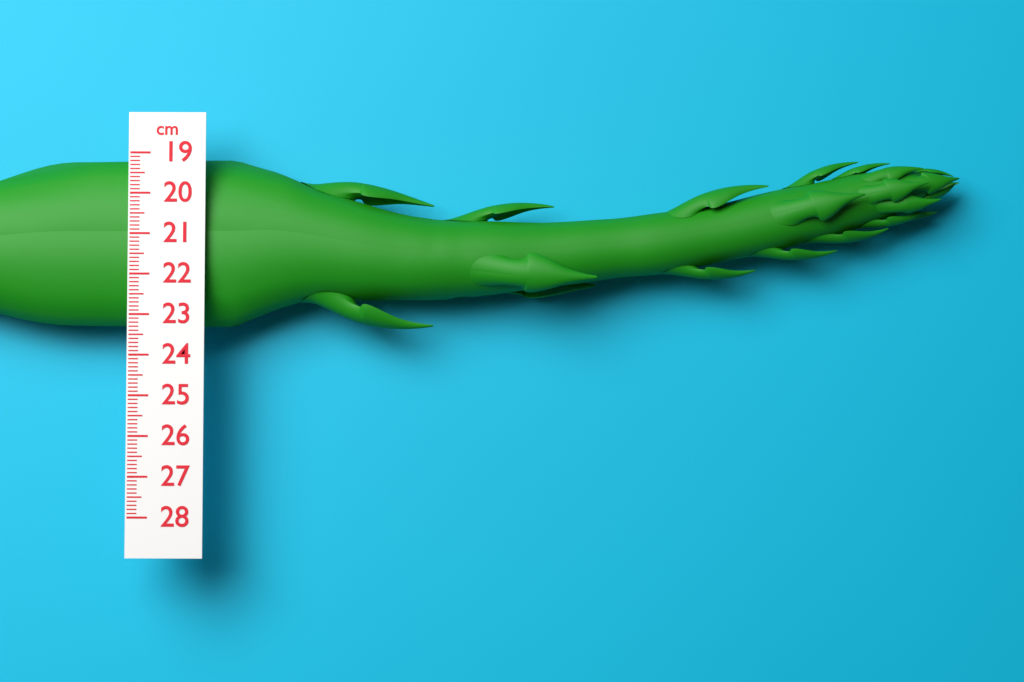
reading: 23.3 cm
